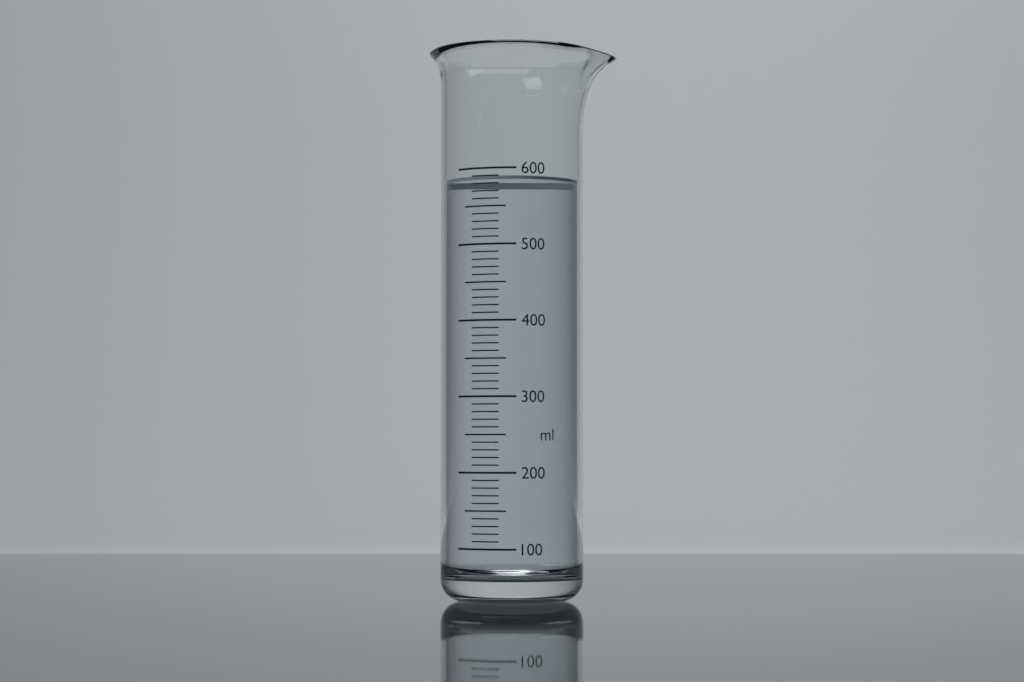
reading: 590 ml
